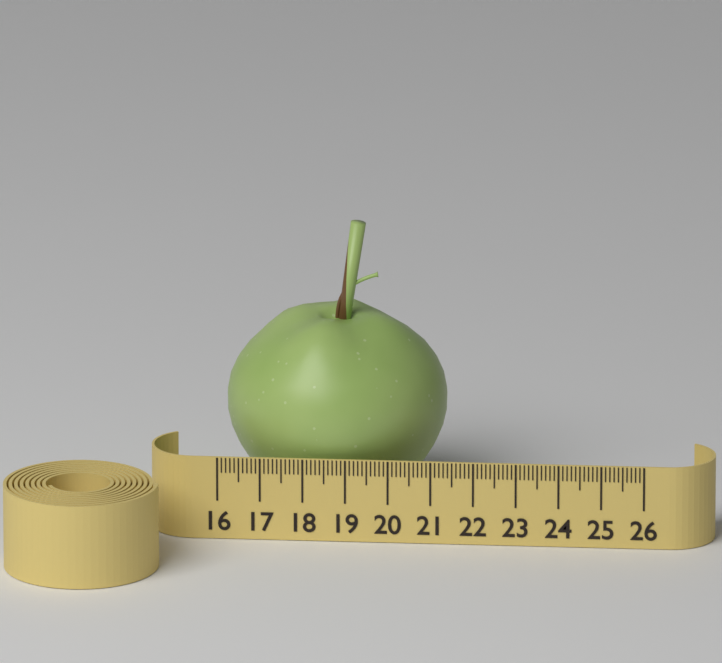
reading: 21.2 (no unit)
